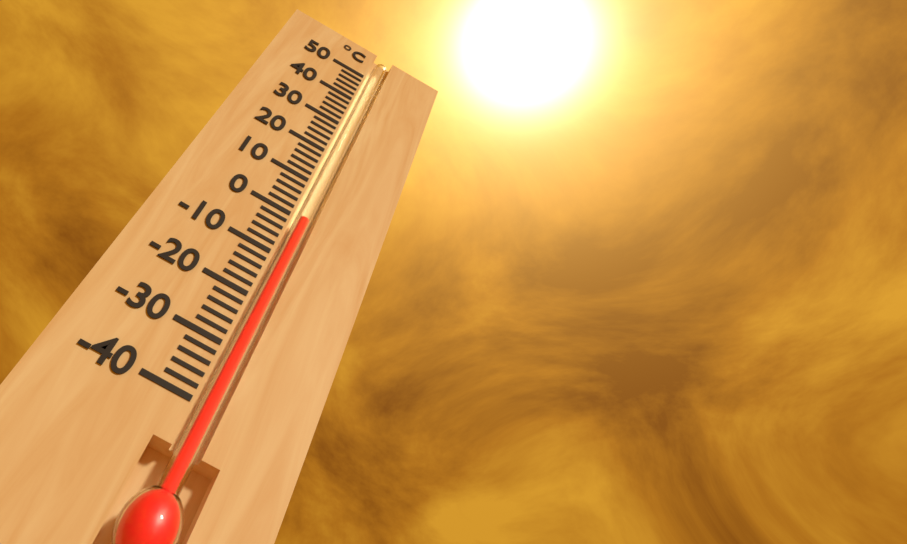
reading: 0 °C
